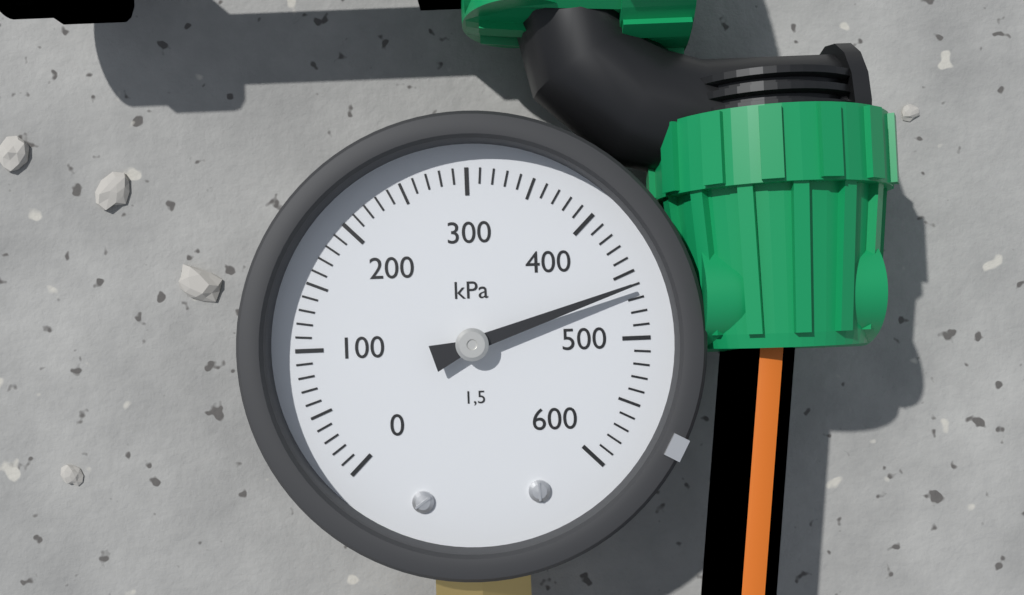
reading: 460 kPa
